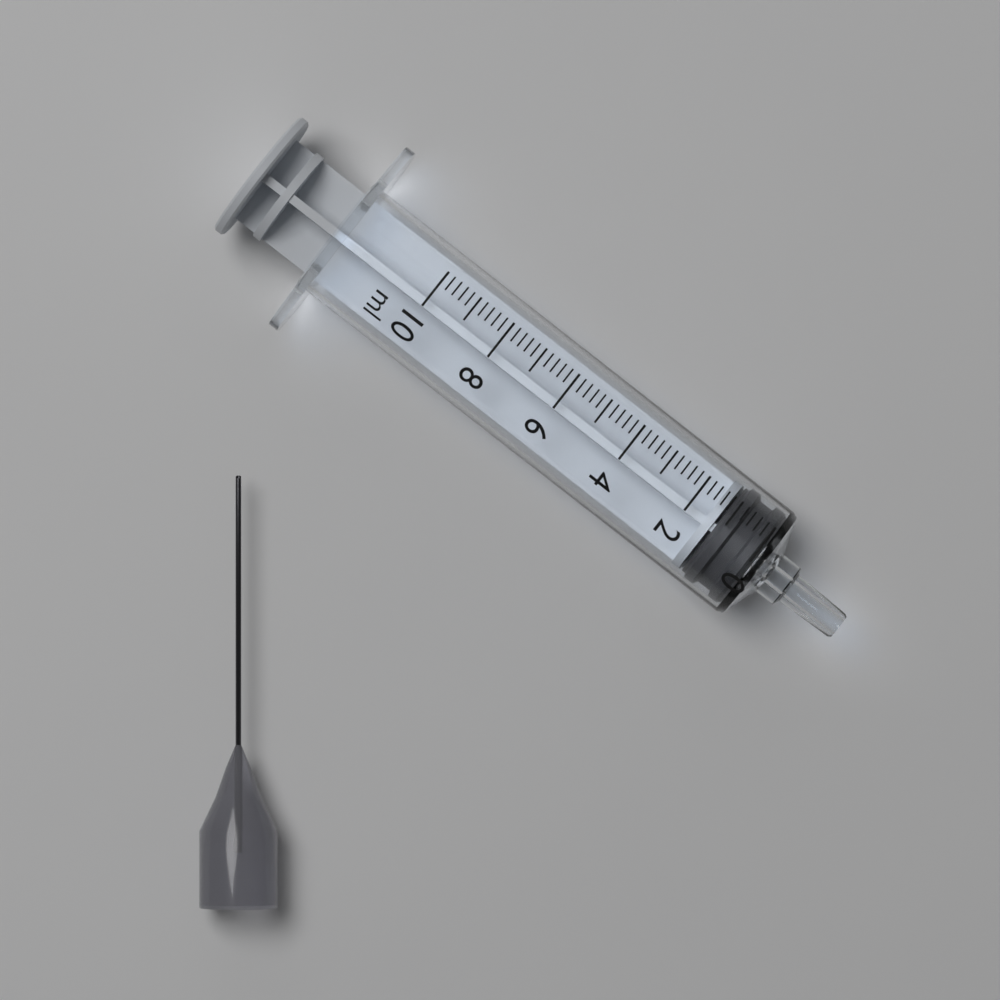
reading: 0.0 ml
